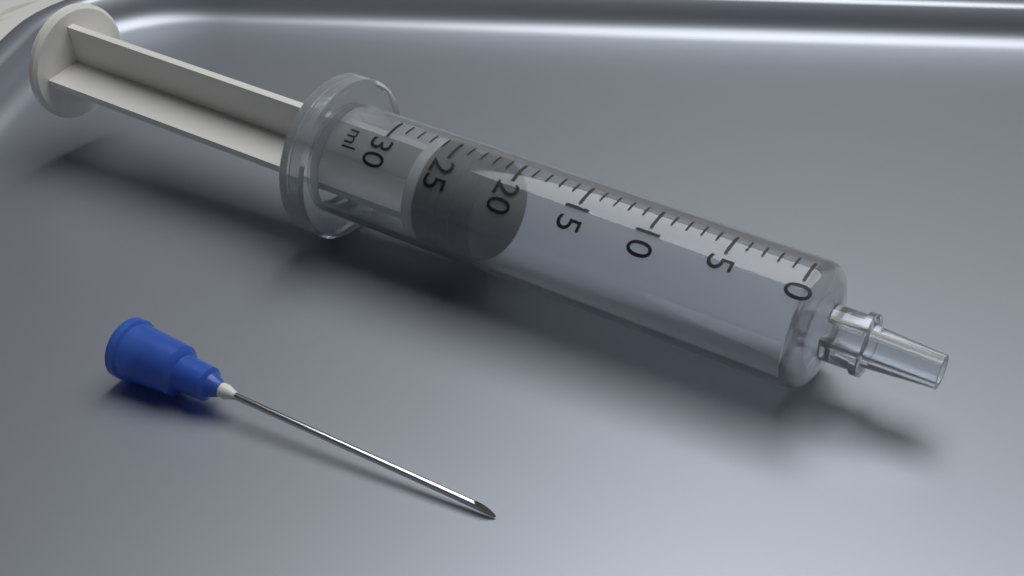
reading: 22 ml
